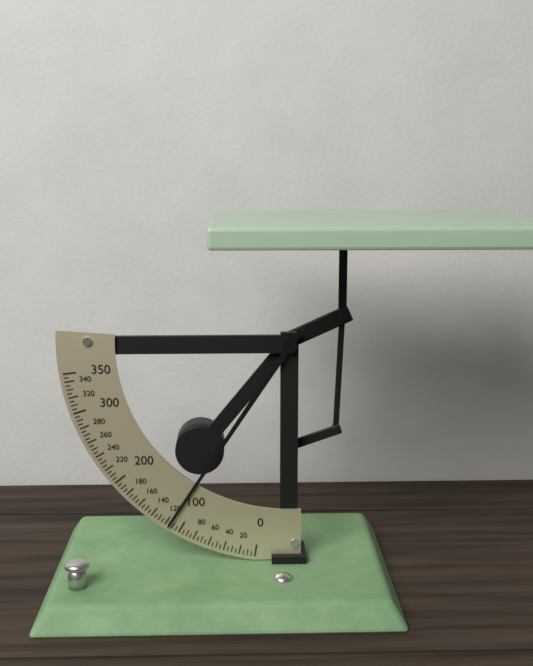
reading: 115 (no unit)
